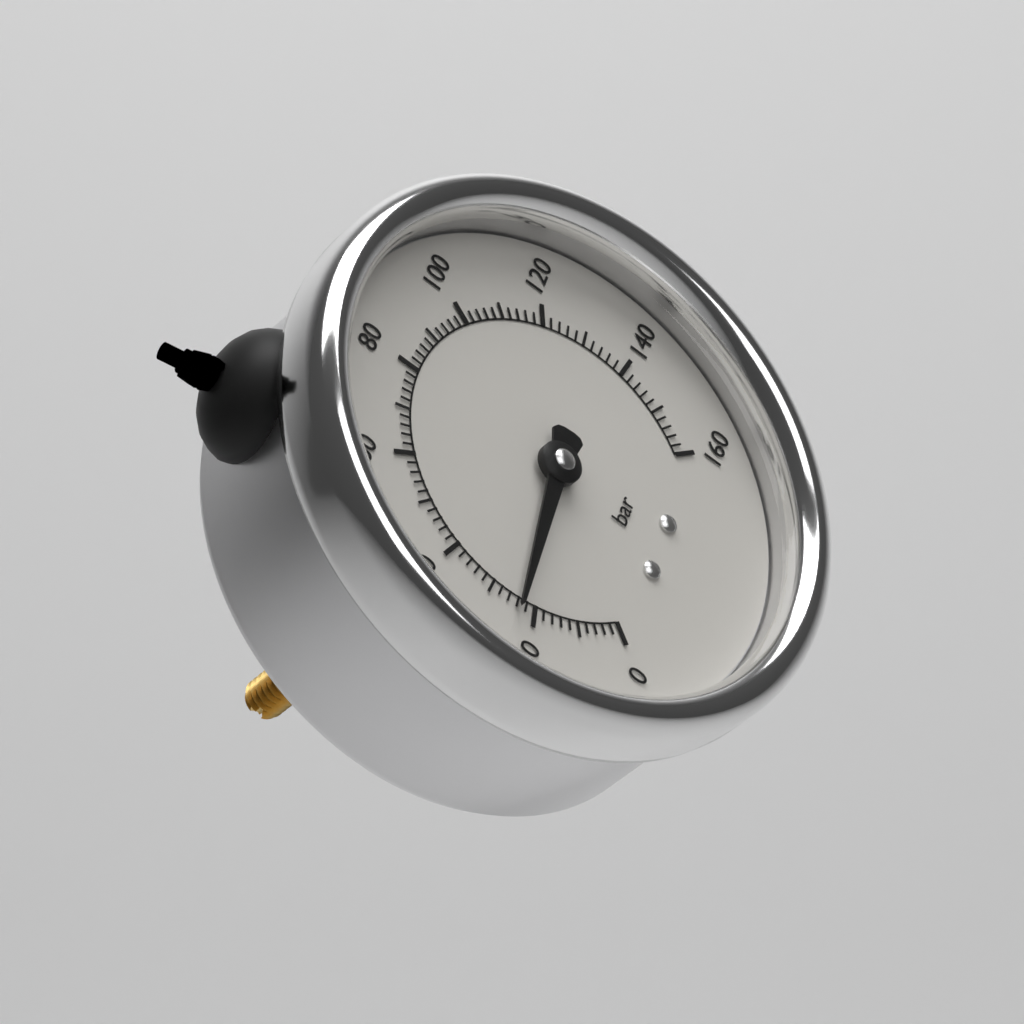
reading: 24 bar
